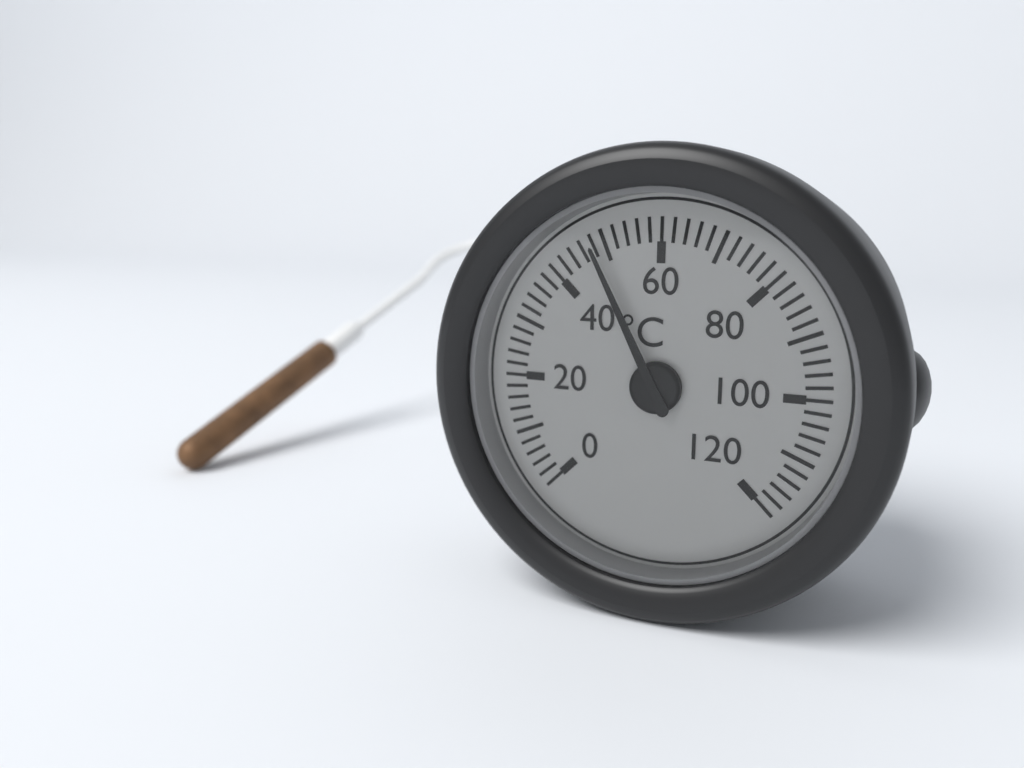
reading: 48 °C
